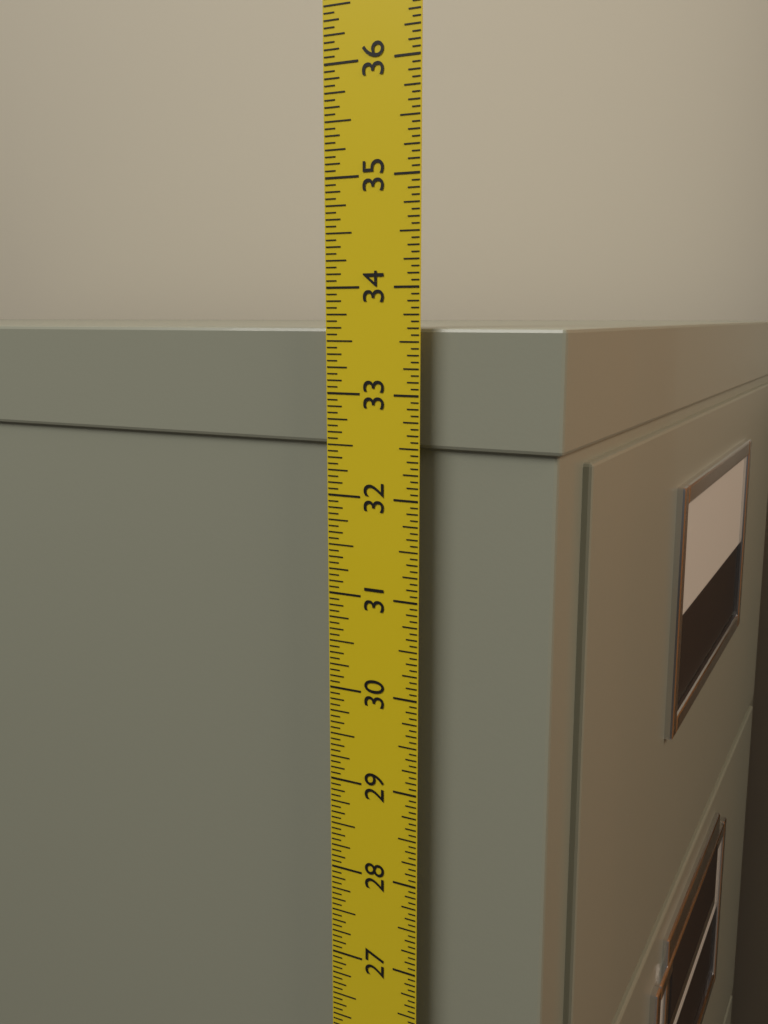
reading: 33.6250 in
